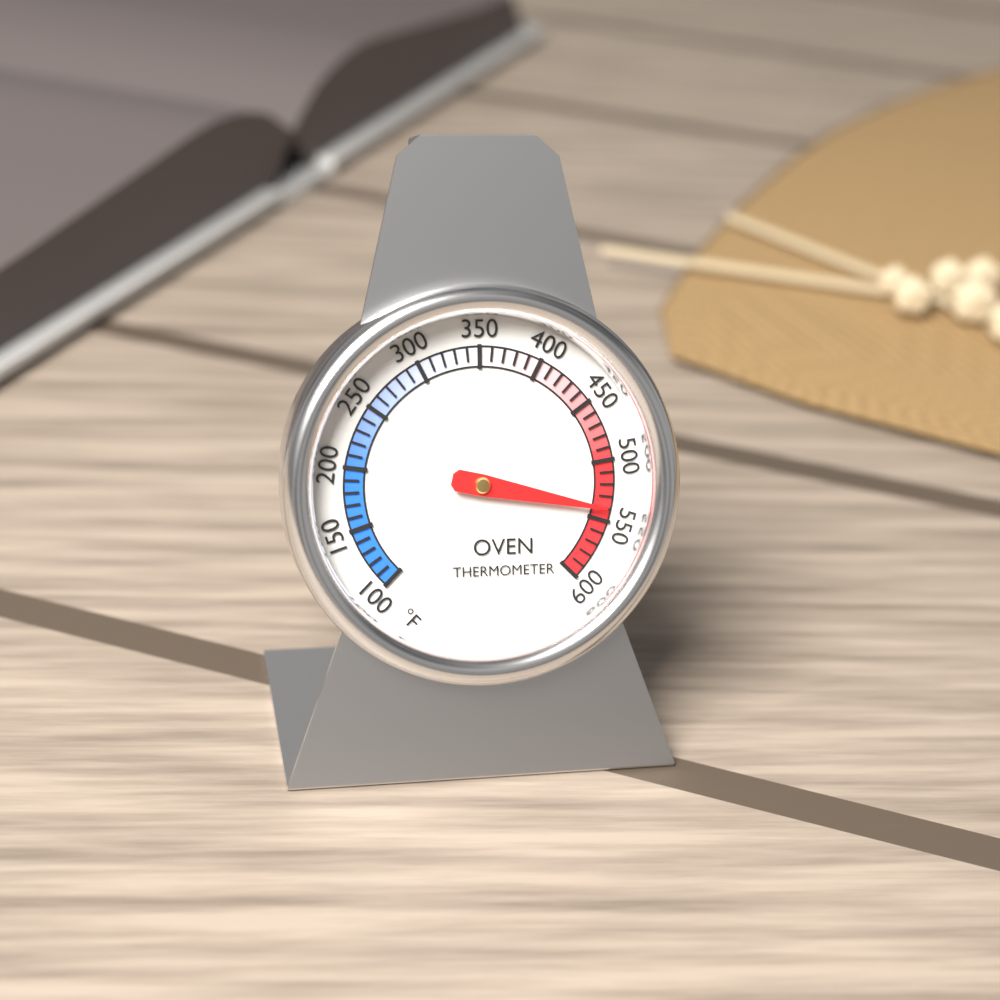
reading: 540 °F
